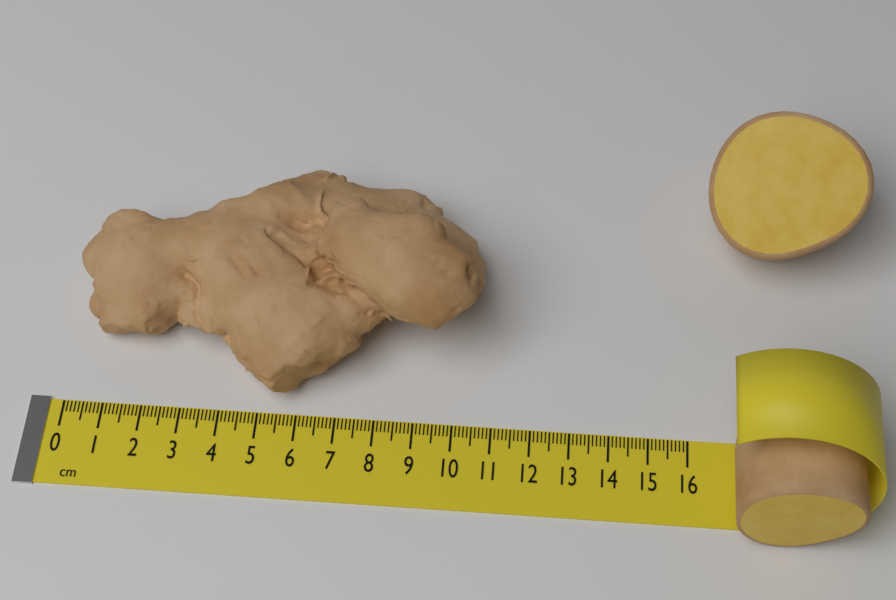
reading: 10.6 cm
